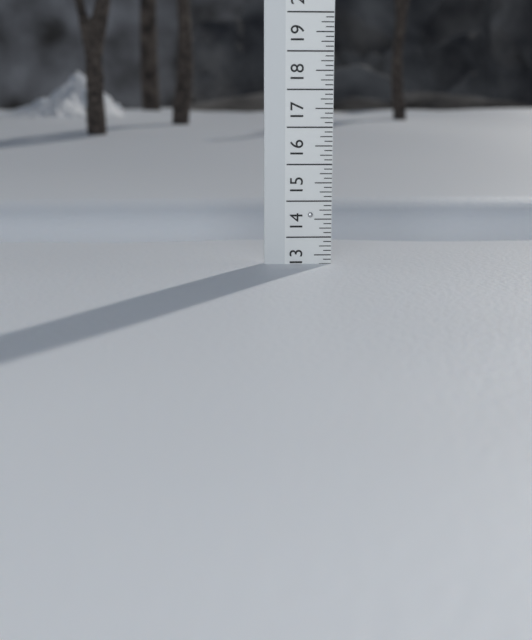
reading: 13.250 (no unit)
